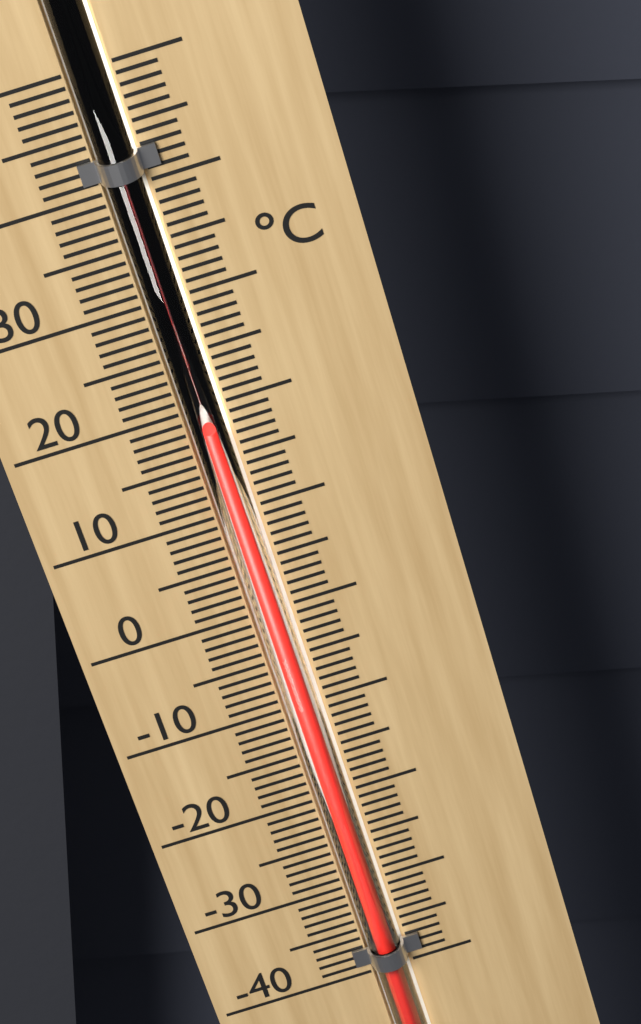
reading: 18 °C
